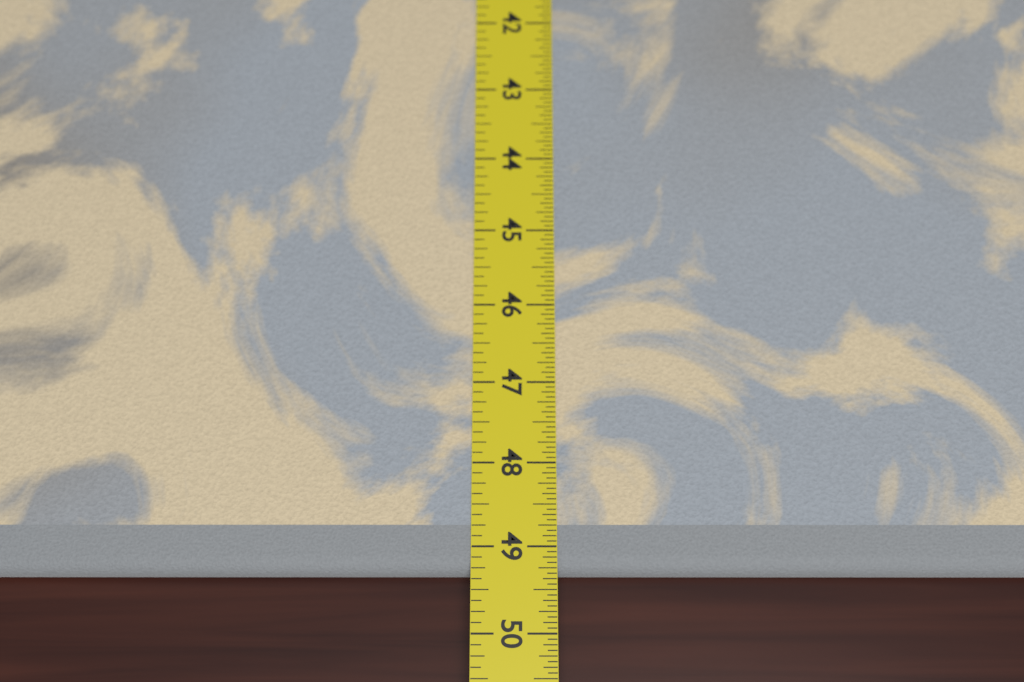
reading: 49.3125 in
